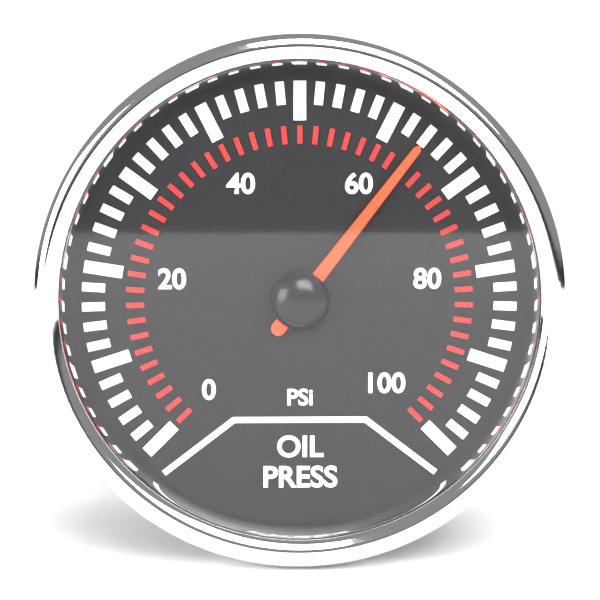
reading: 64 psi
